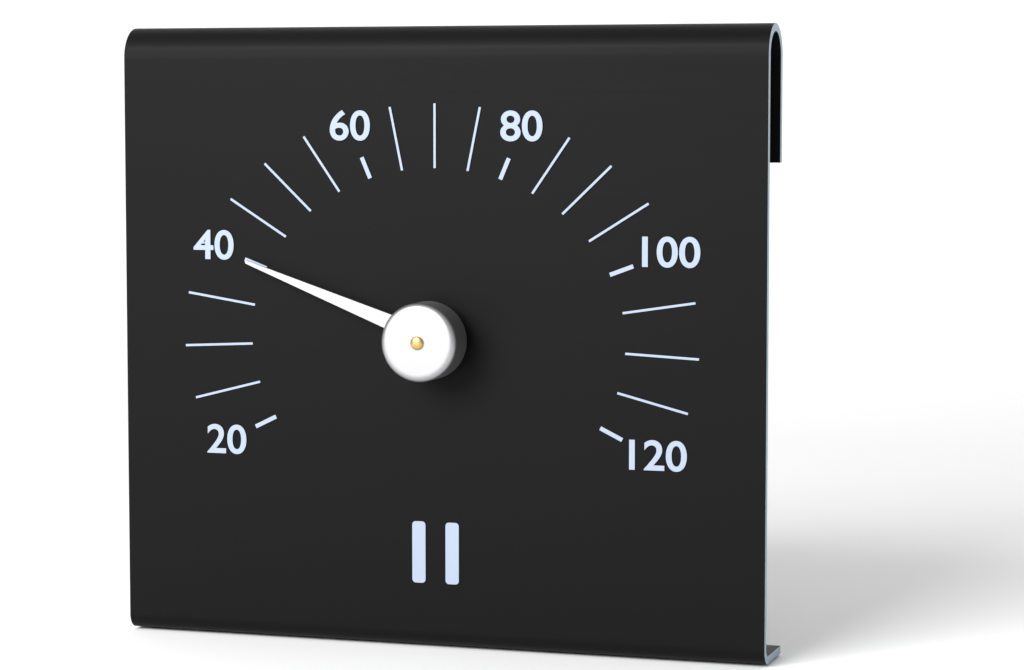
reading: 40 (no unit)
